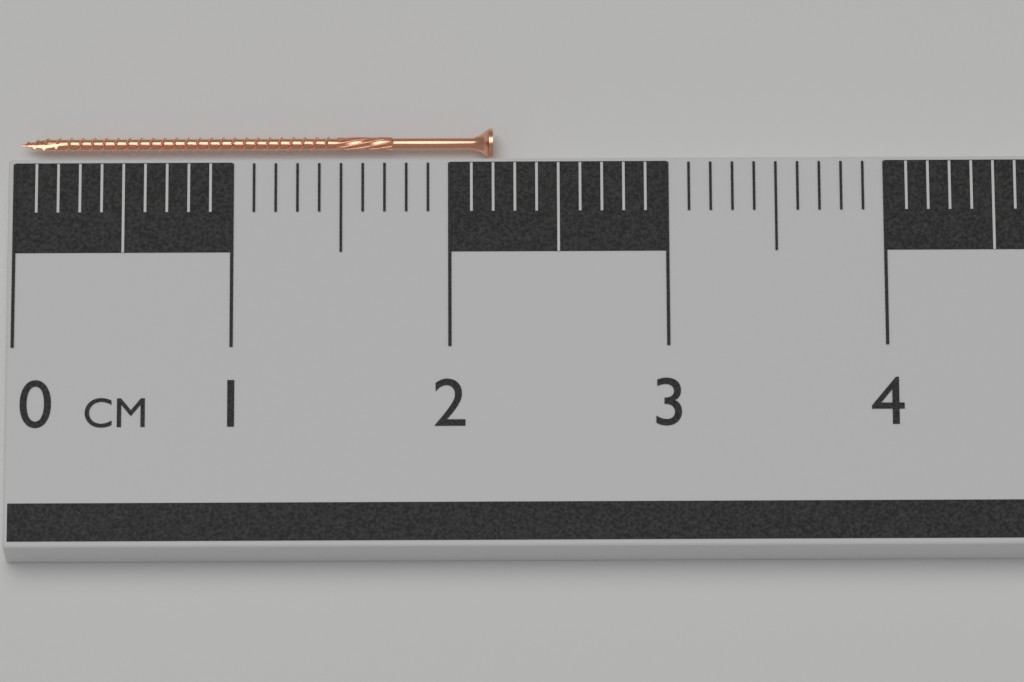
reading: 2.2 cm
